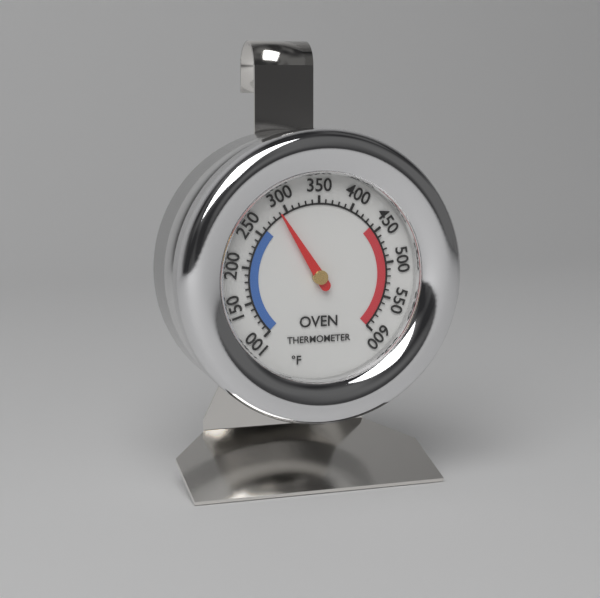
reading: 290 °F
